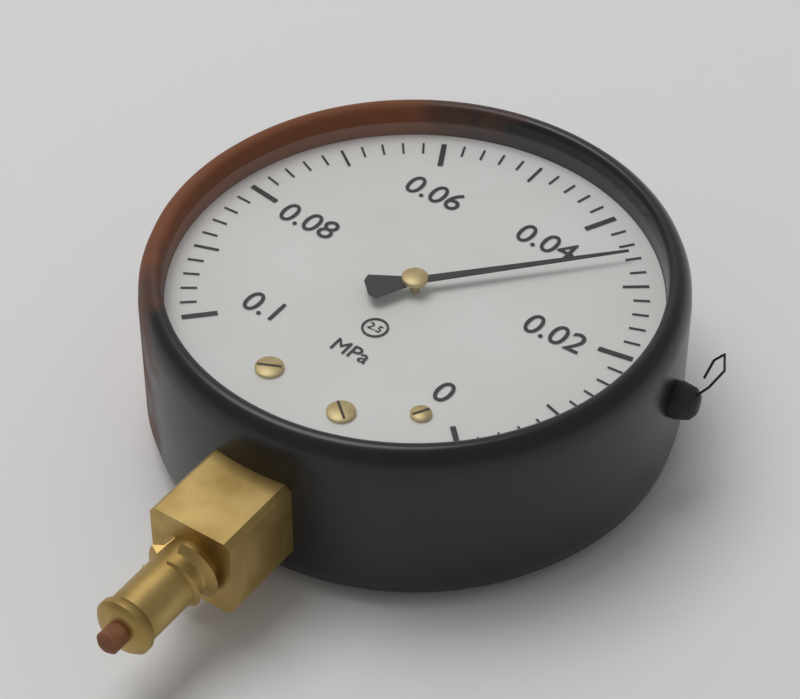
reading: 0.034 MPa
